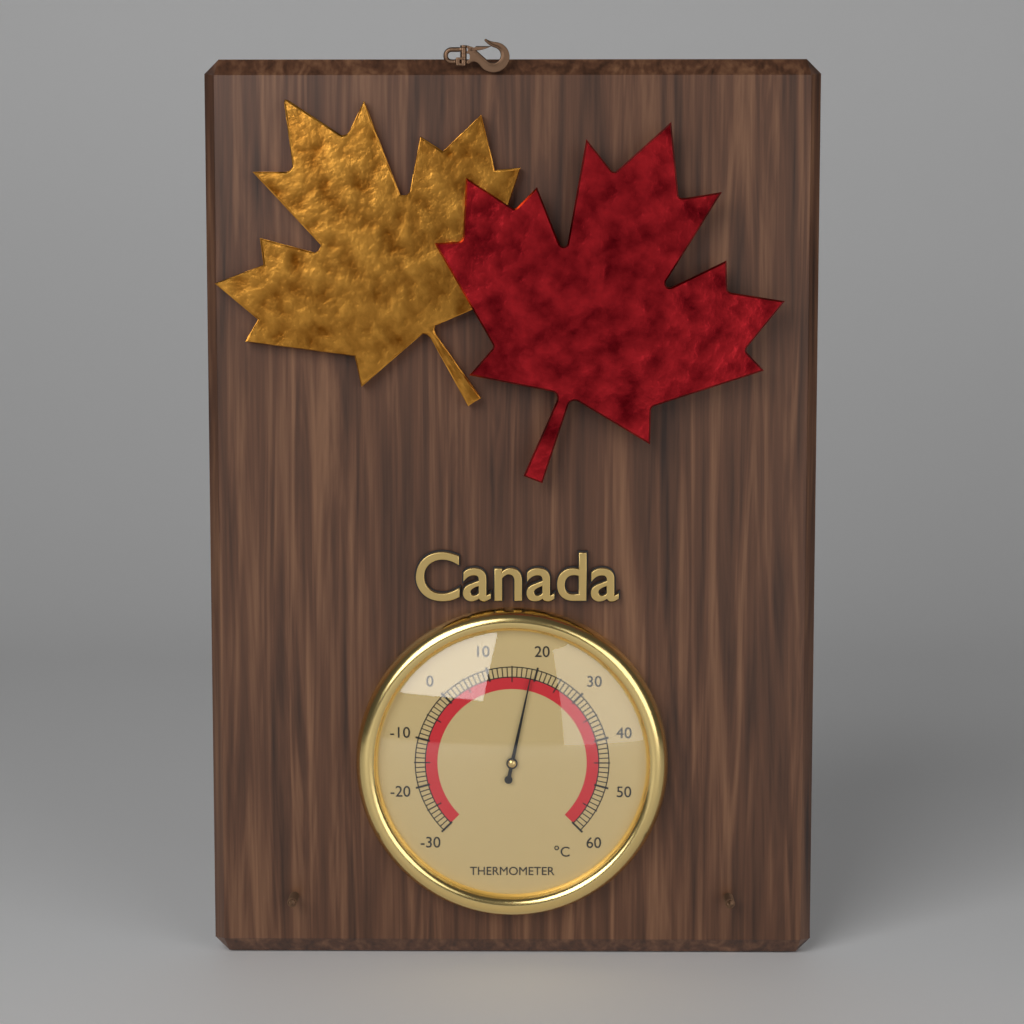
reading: 19 °C
